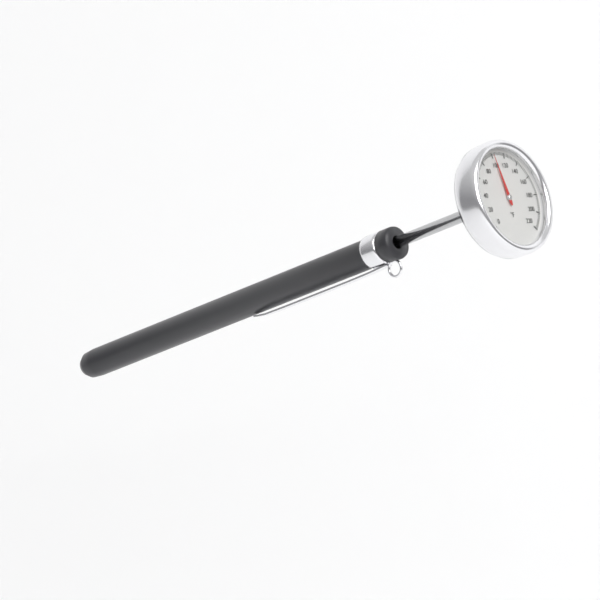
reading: 102 °F
